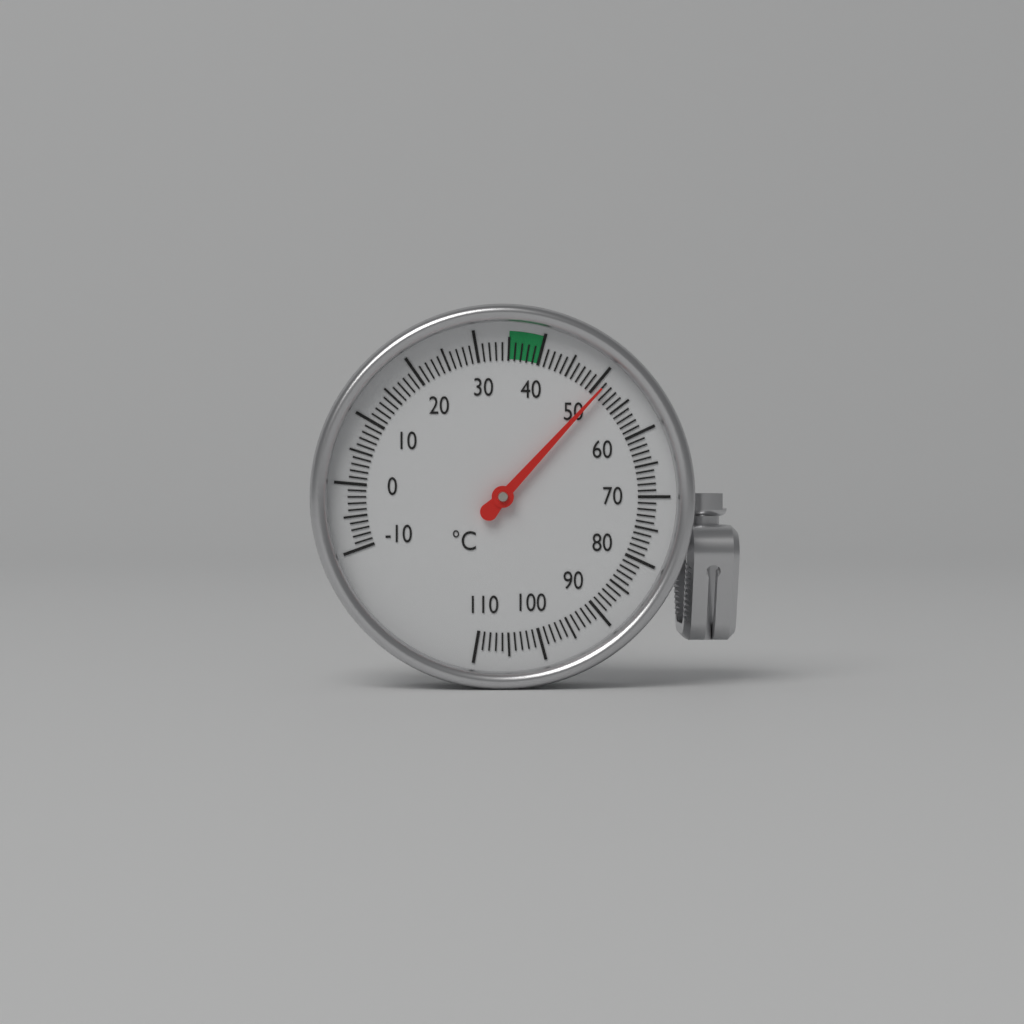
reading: 51 °C
